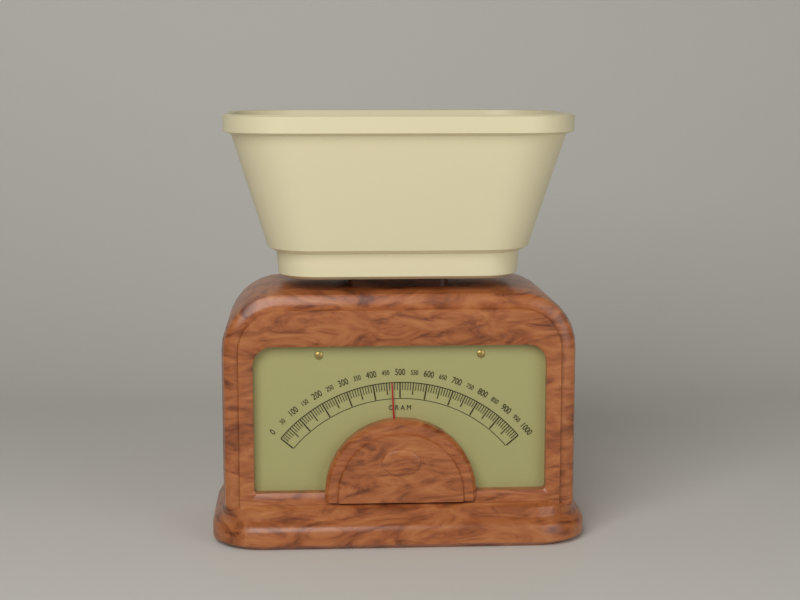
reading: 470 g
